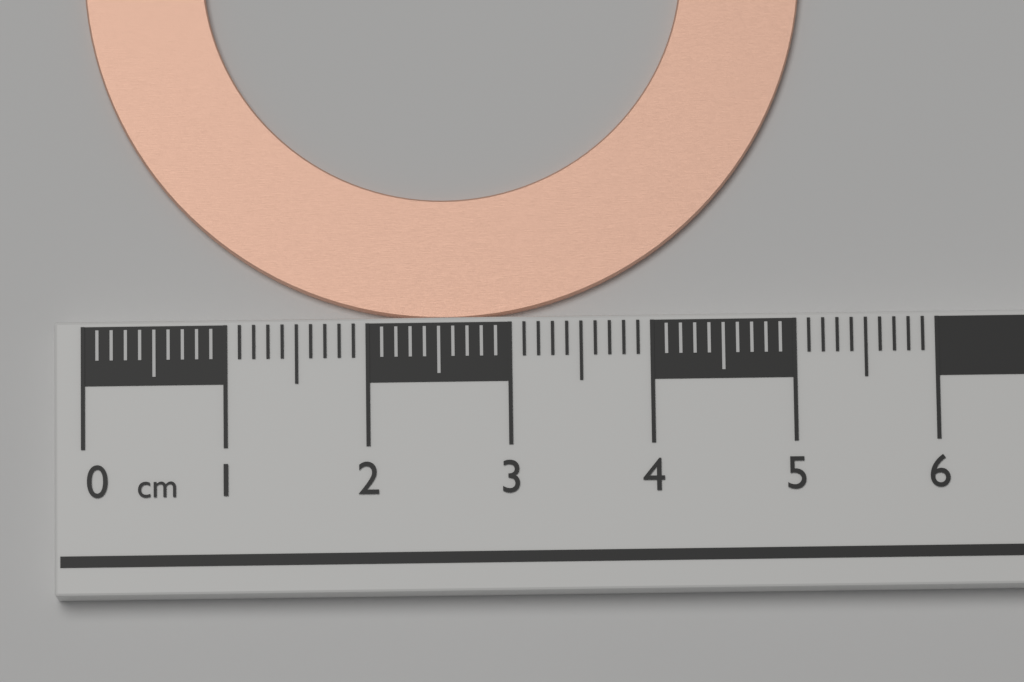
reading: 5.1 cm
